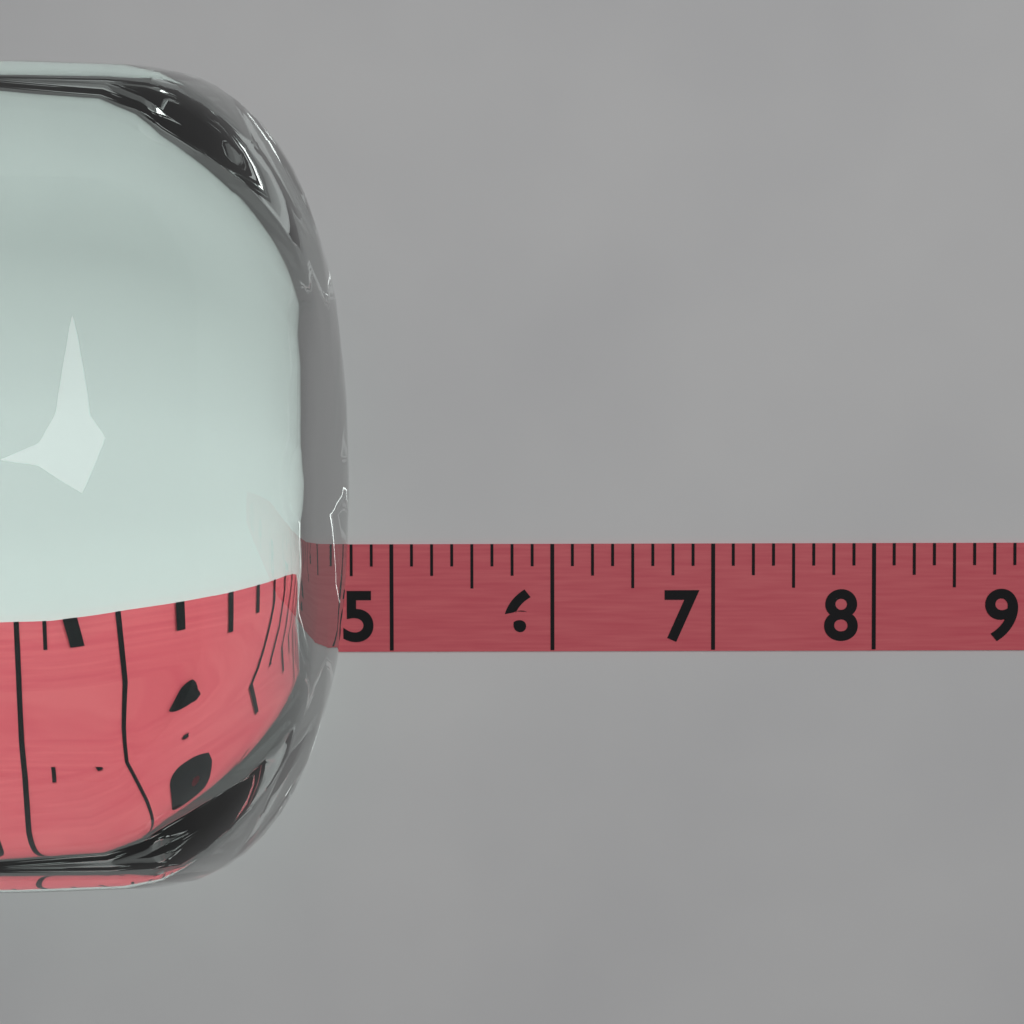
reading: 4.875 (no unit)
